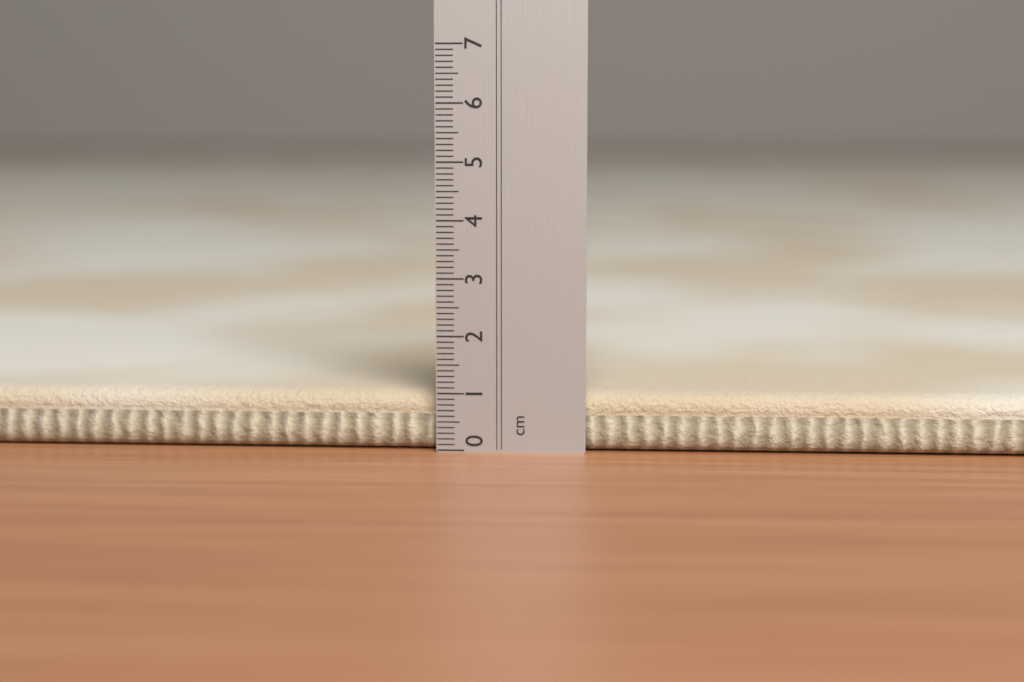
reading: 1.0 cm
